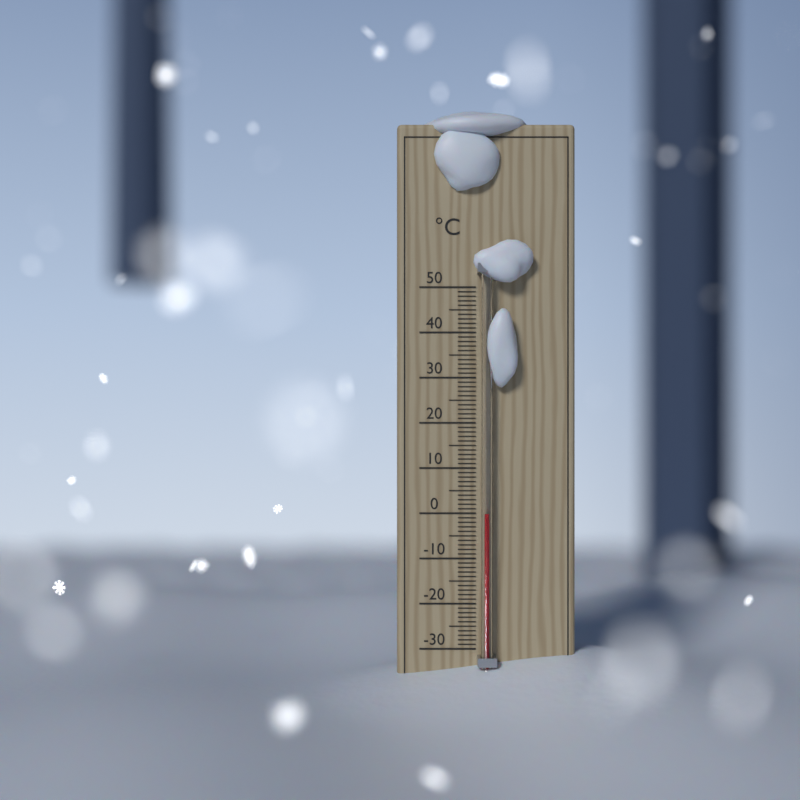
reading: 0 °C
